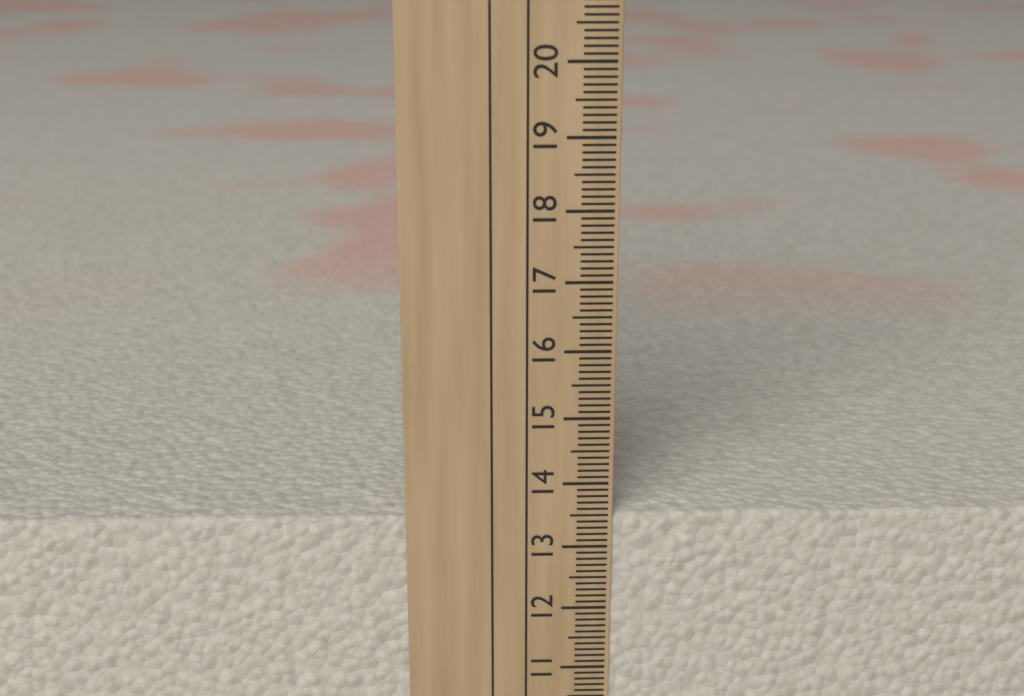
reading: 13.5 cm
